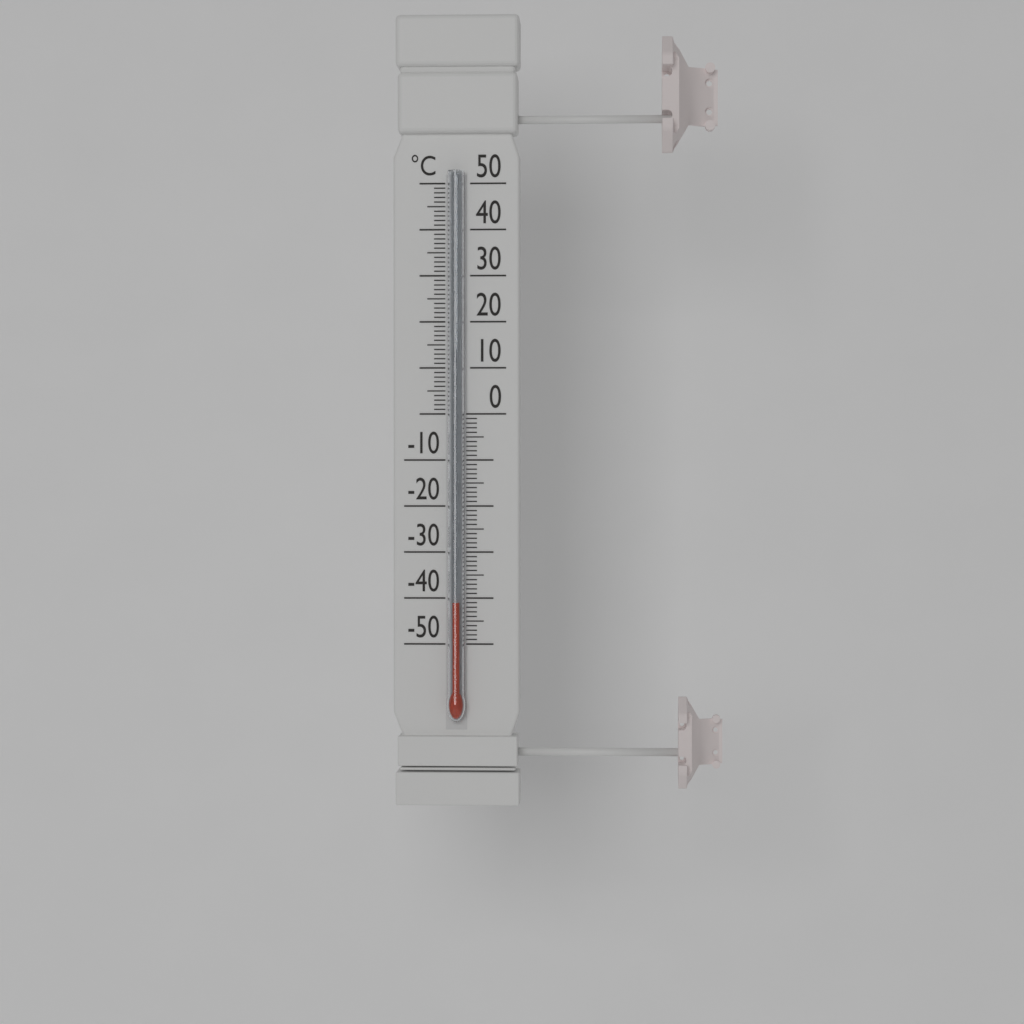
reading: -41 °C
